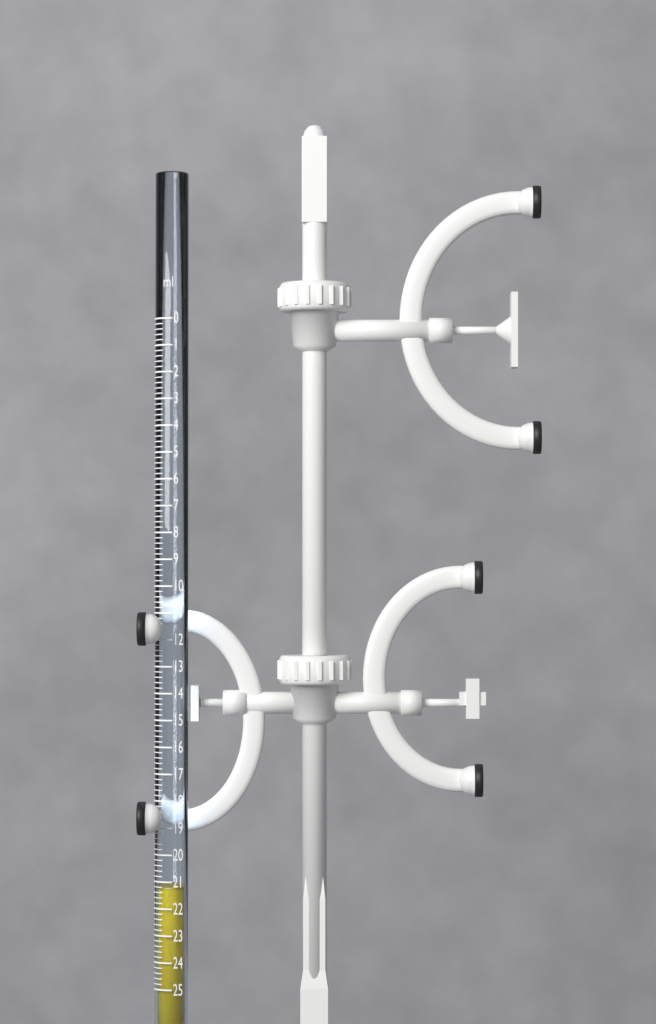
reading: 21.2 ml
